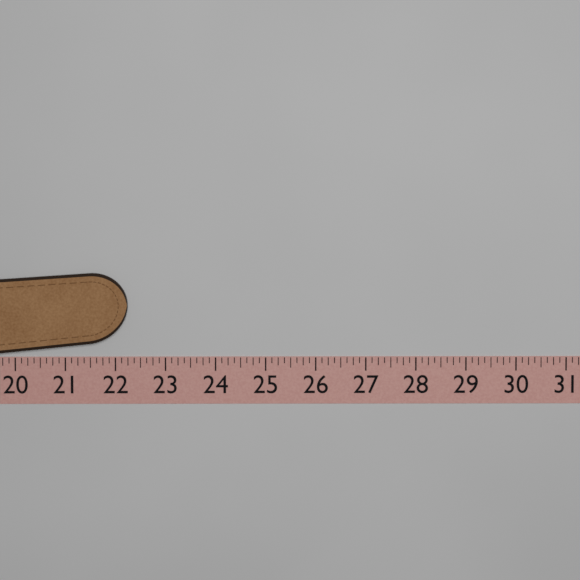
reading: 22.250 (no unit)
